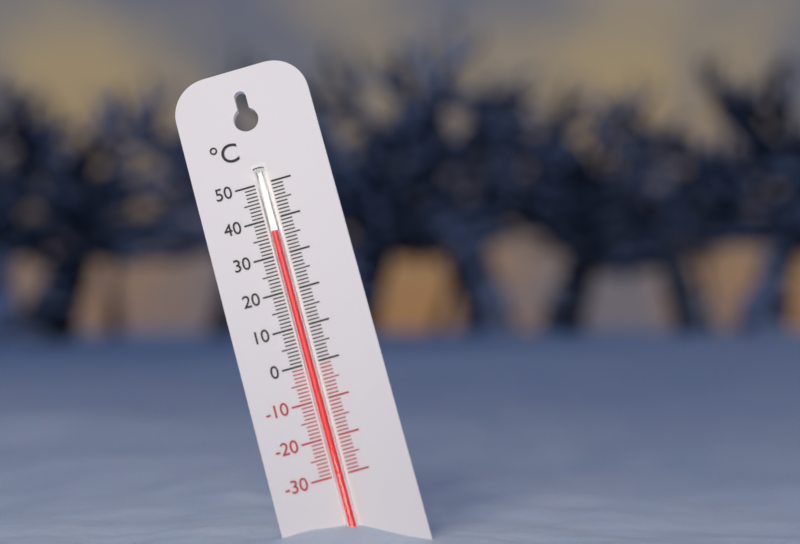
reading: 36 °C
